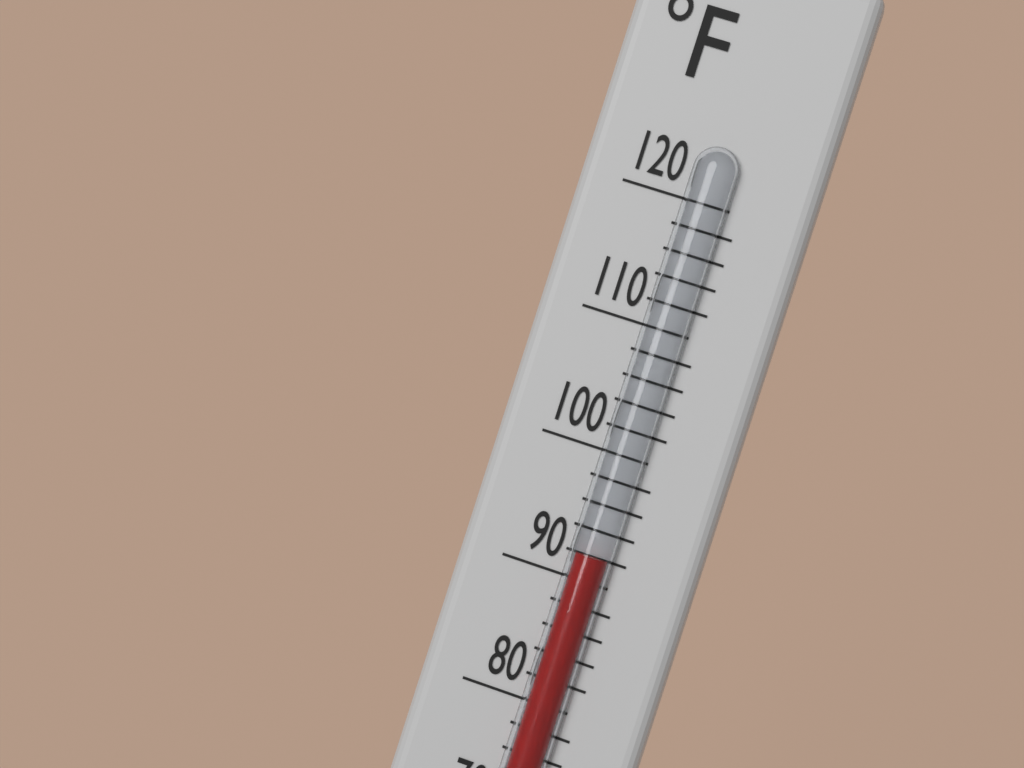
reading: 92 °F
